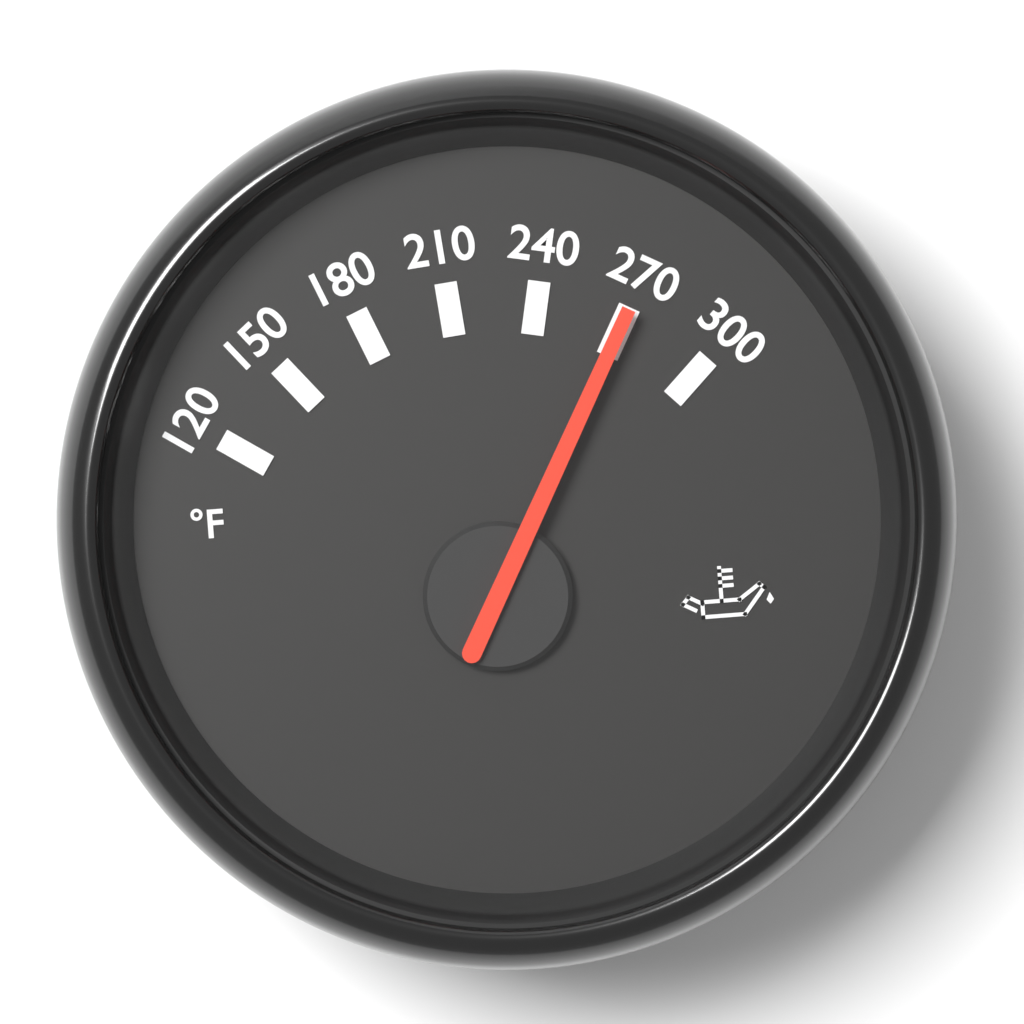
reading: 270 °F
